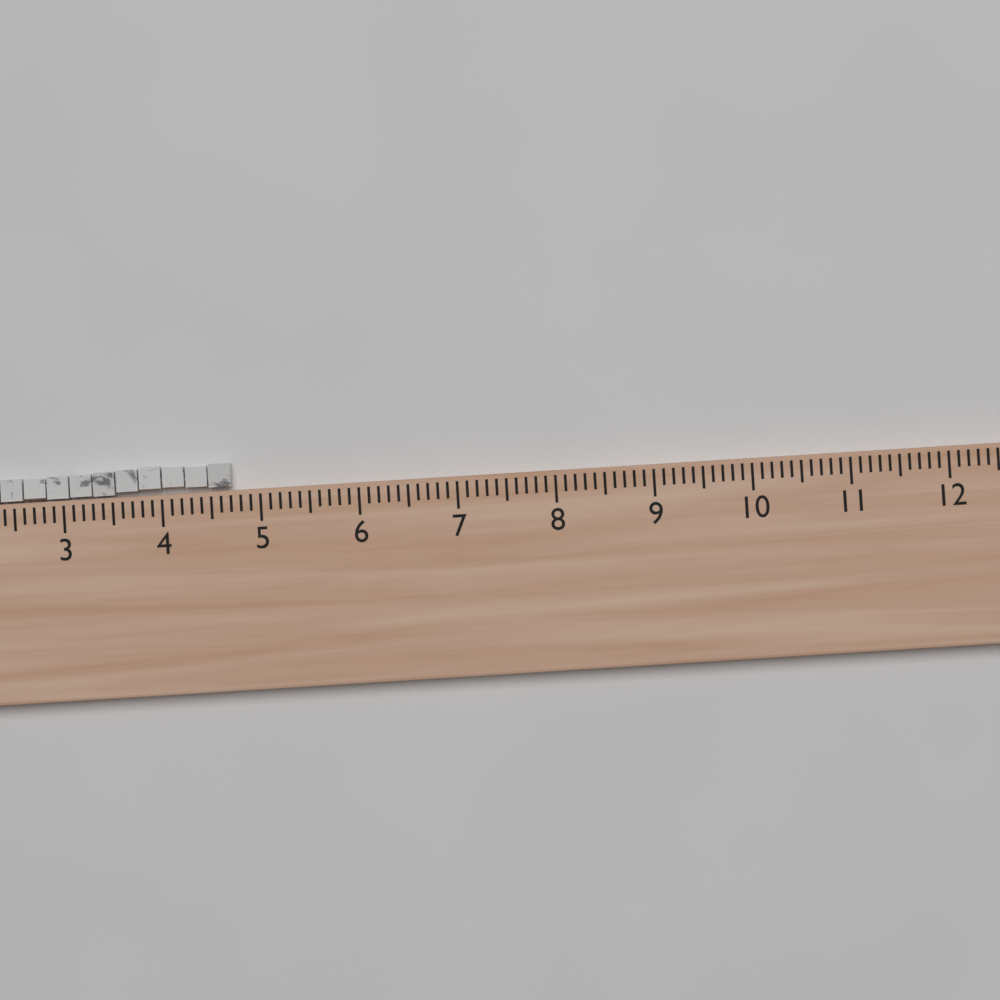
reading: 4.7 (no unit)
